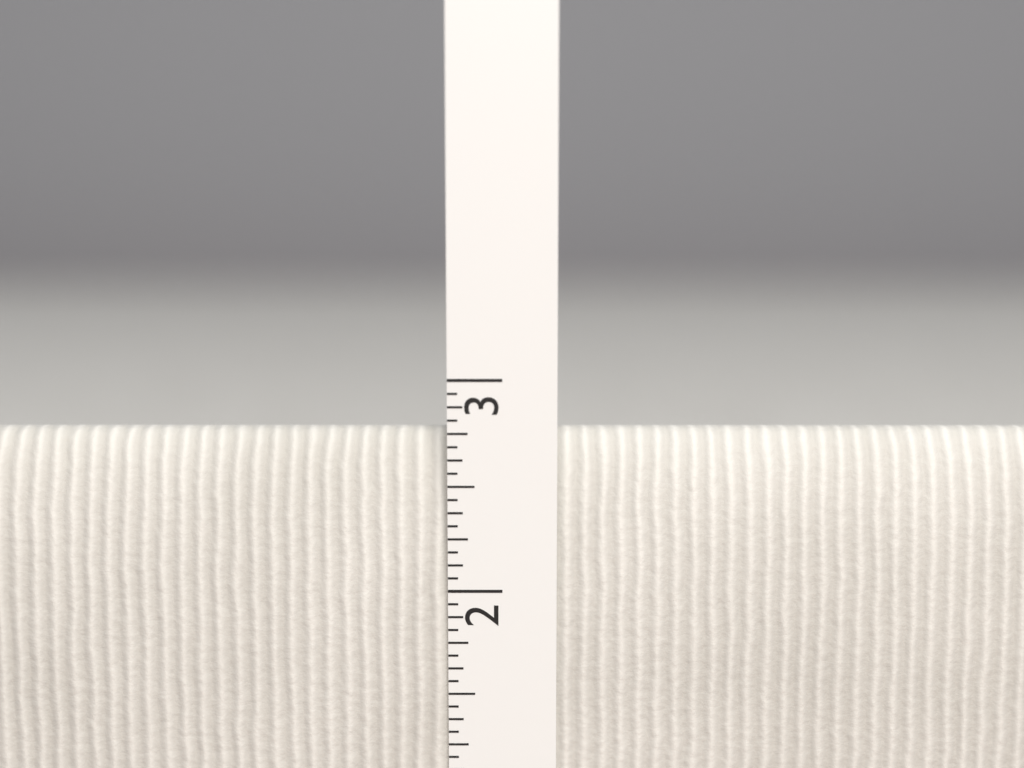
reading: 2.7500 in
